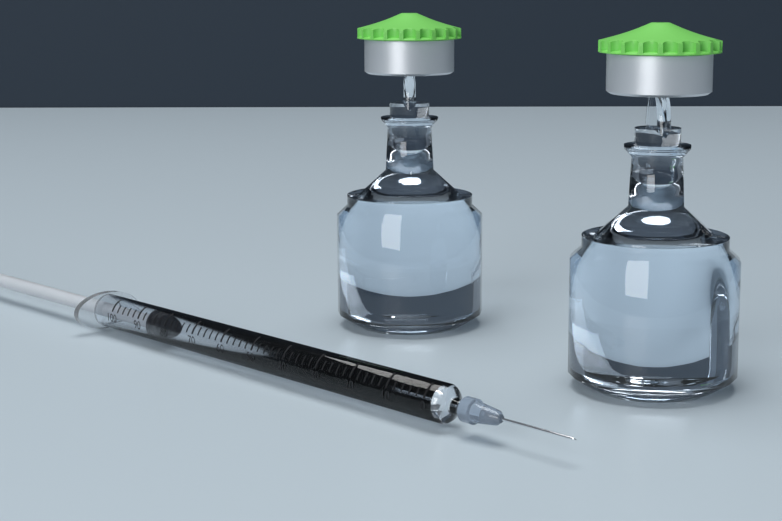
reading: 84 (no unit)
